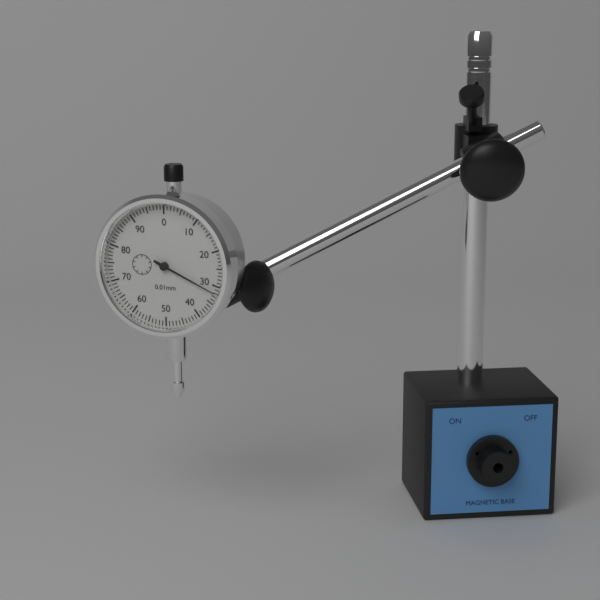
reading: 0.32 mm
